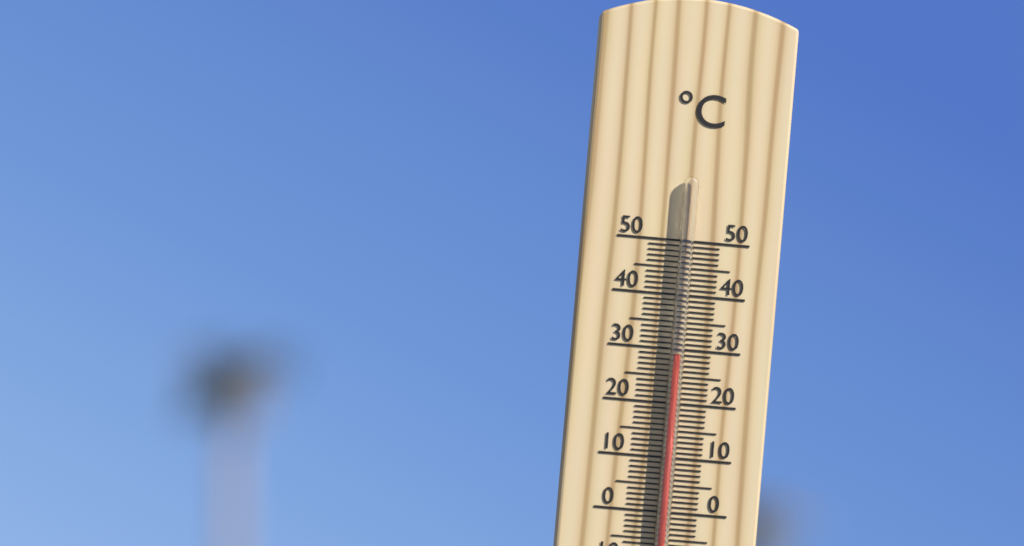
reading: 29 °C
